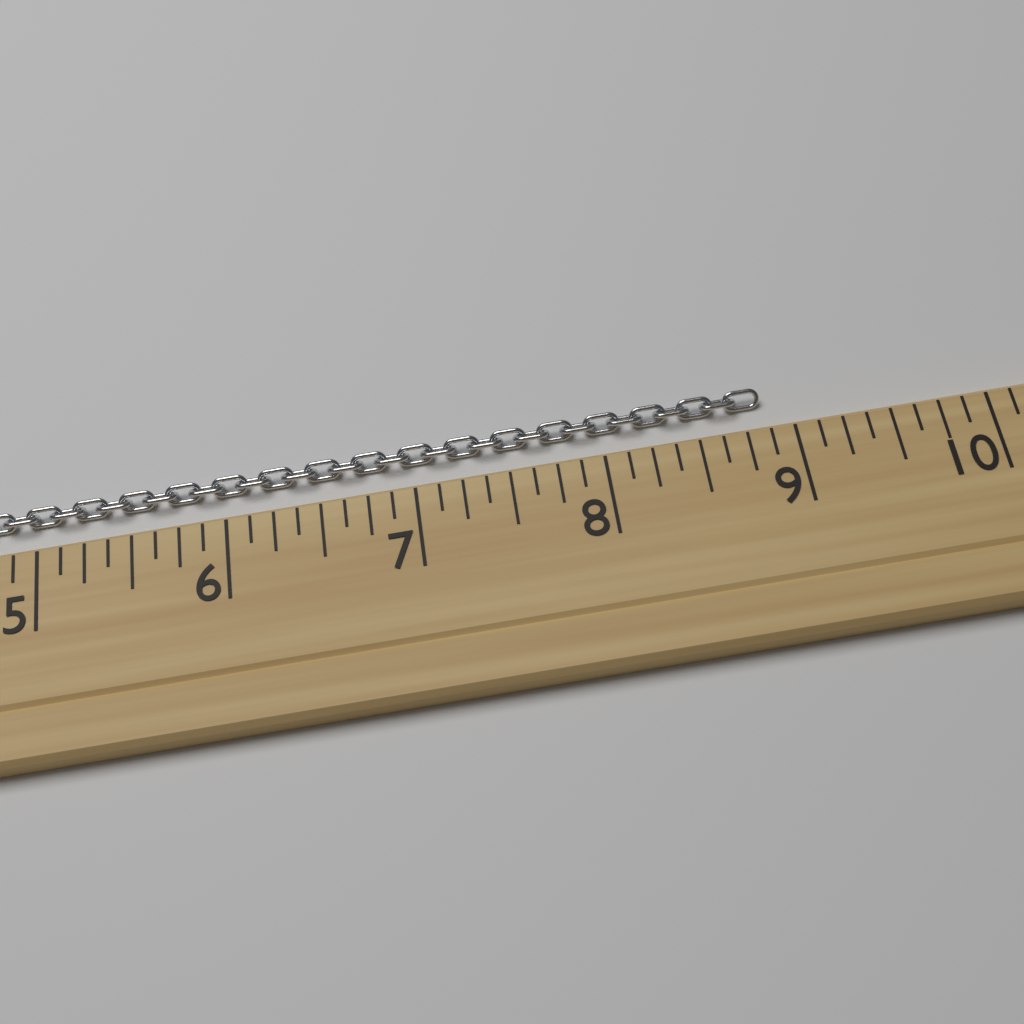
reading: 8.875 (no unit)
